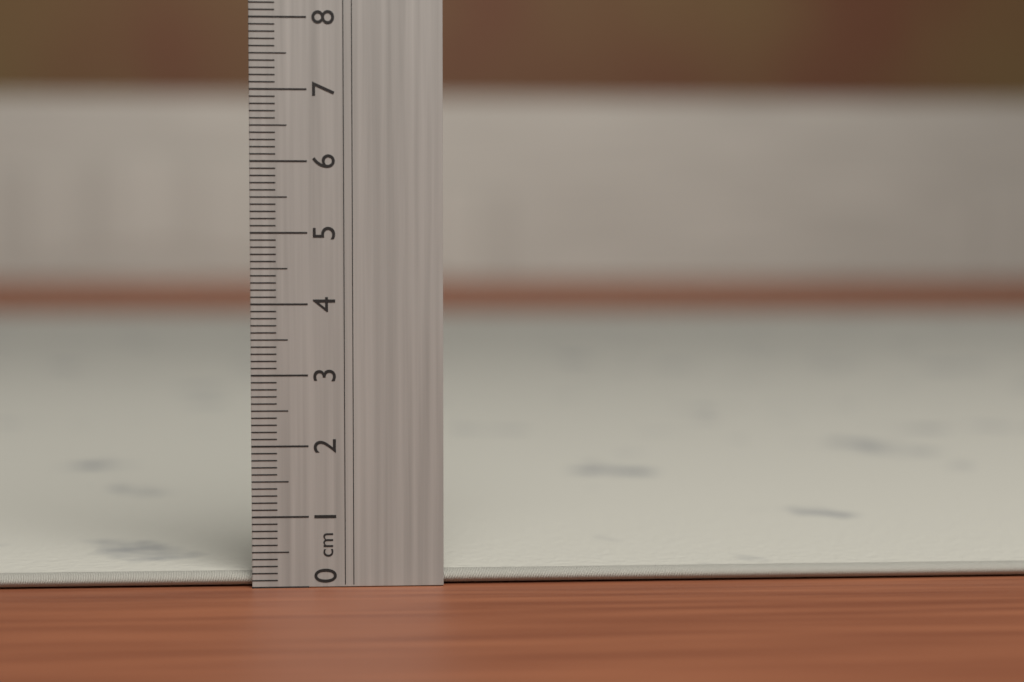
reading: 0.2 cm
